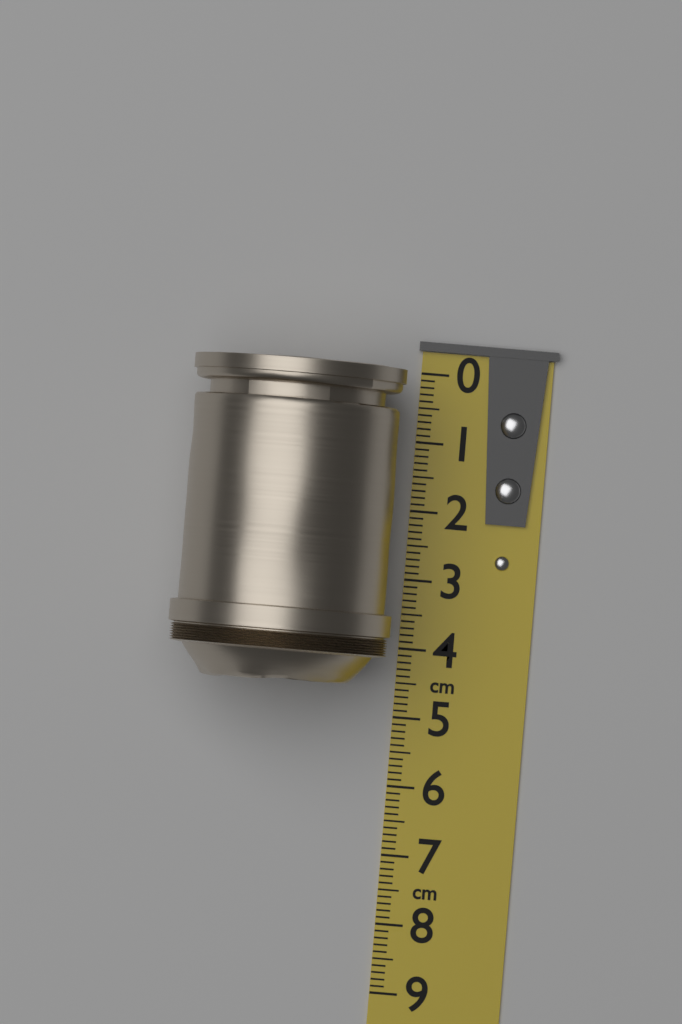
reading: 4.6 cm
